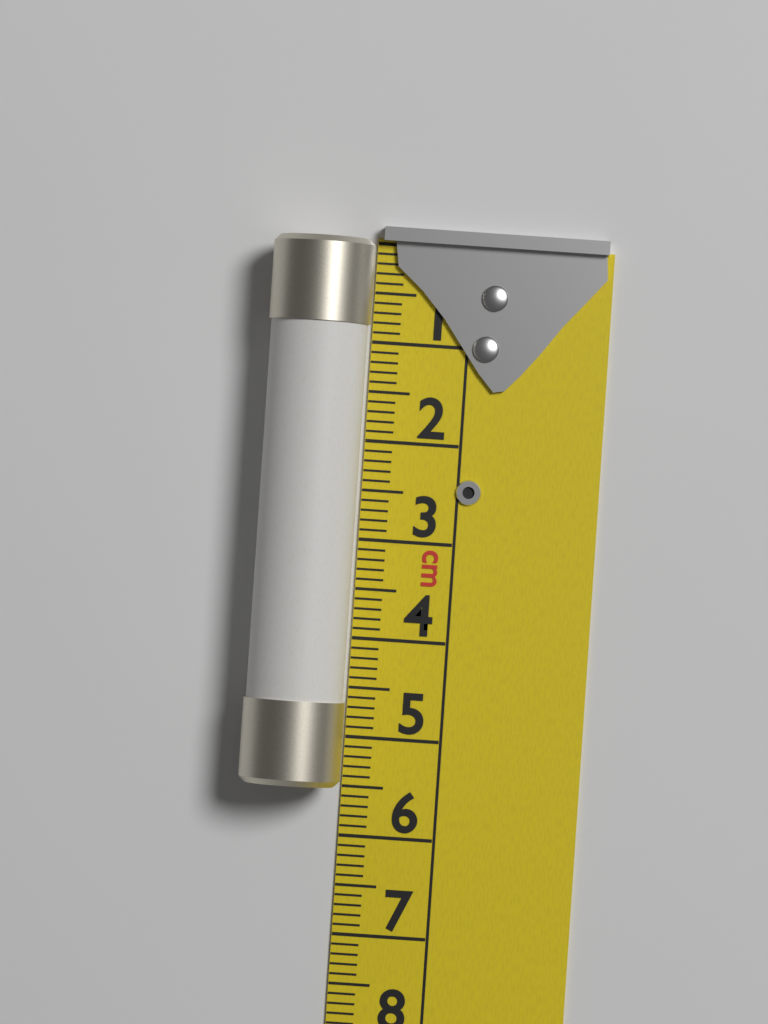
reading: 5.5 cm
